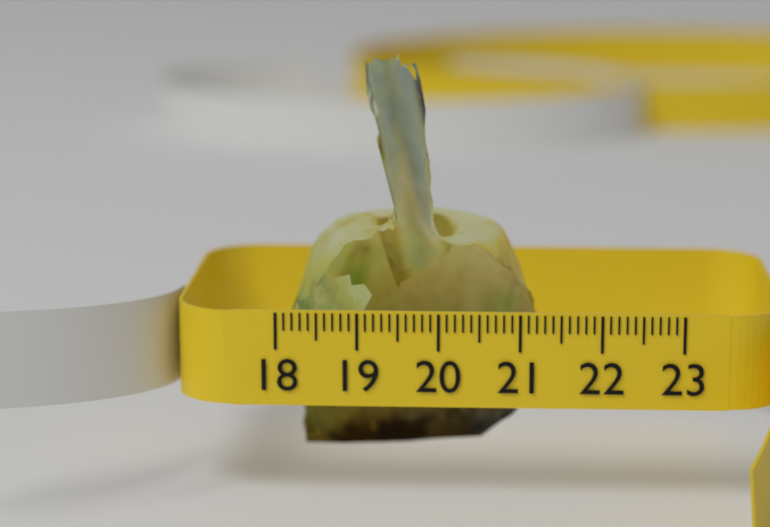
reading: 21.3 (no unit)
